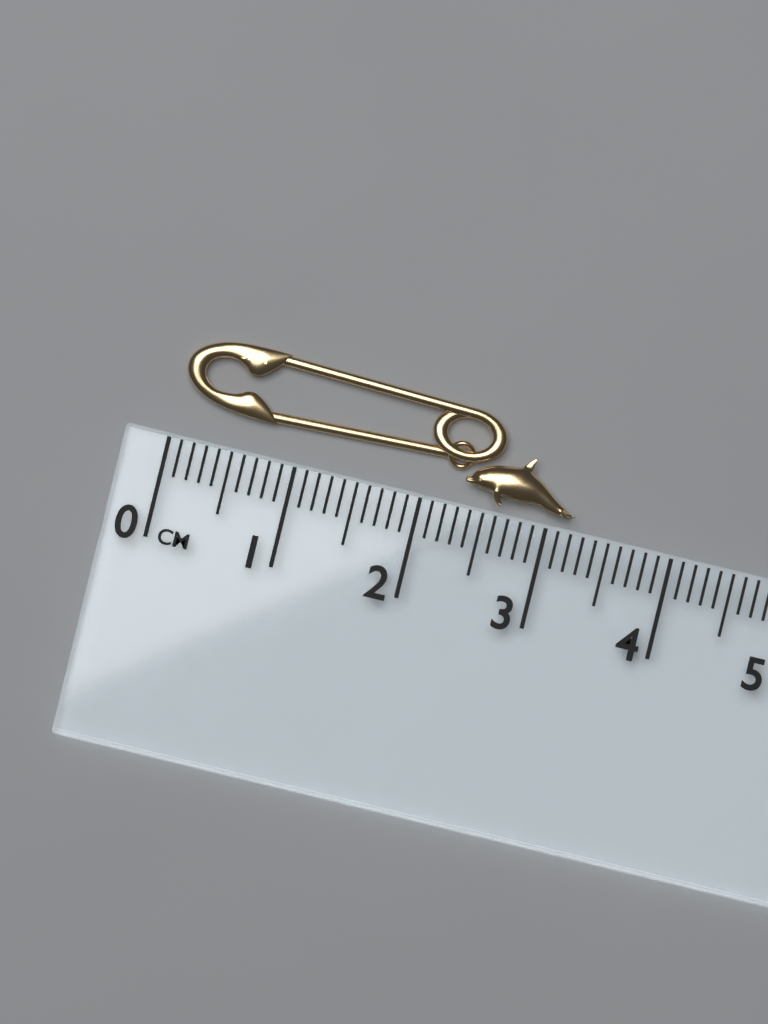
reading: 3.2 cm
